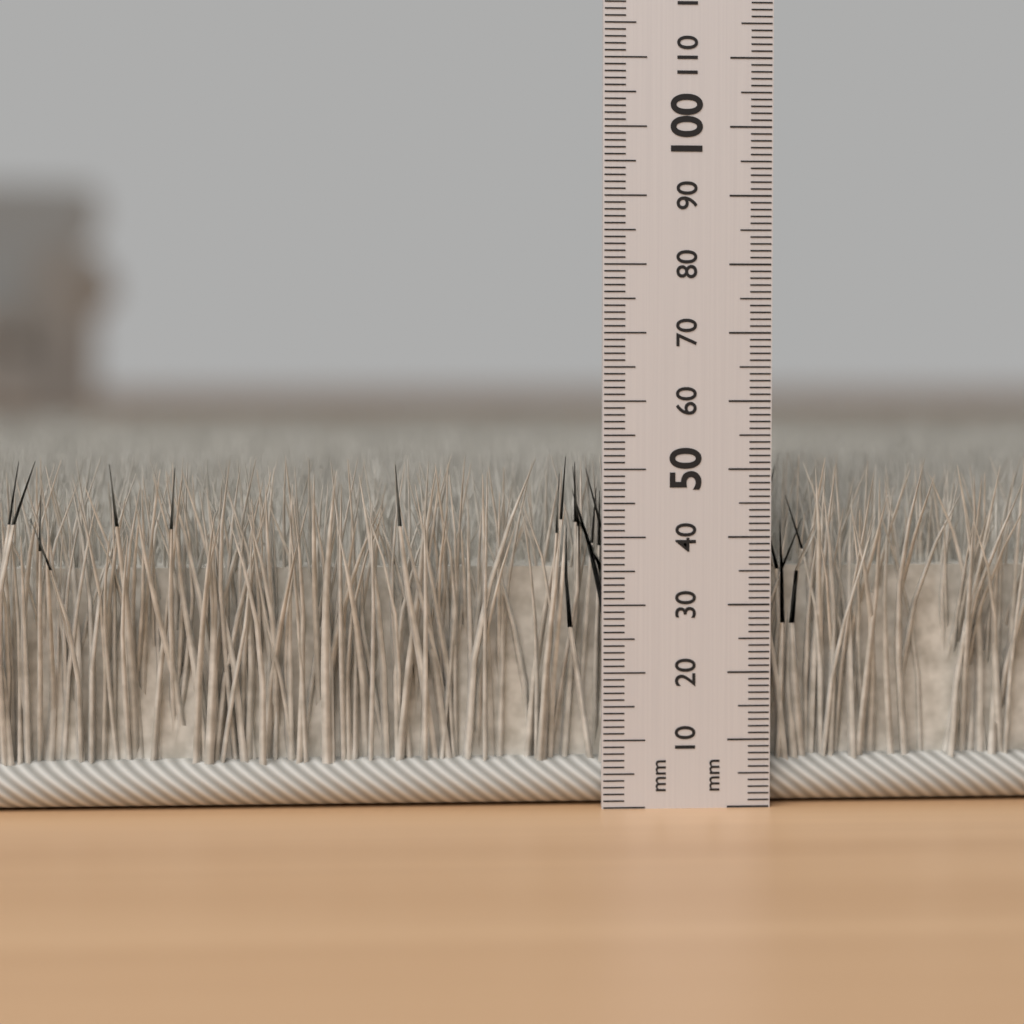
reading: 52 mm
